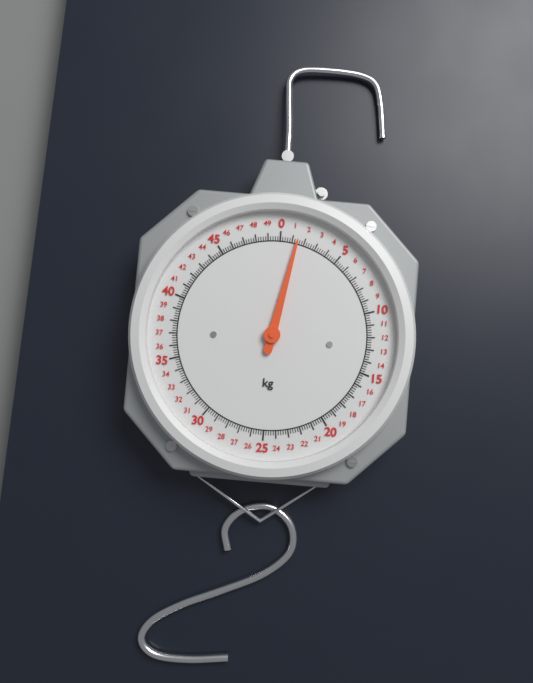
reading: 1.4 kg
